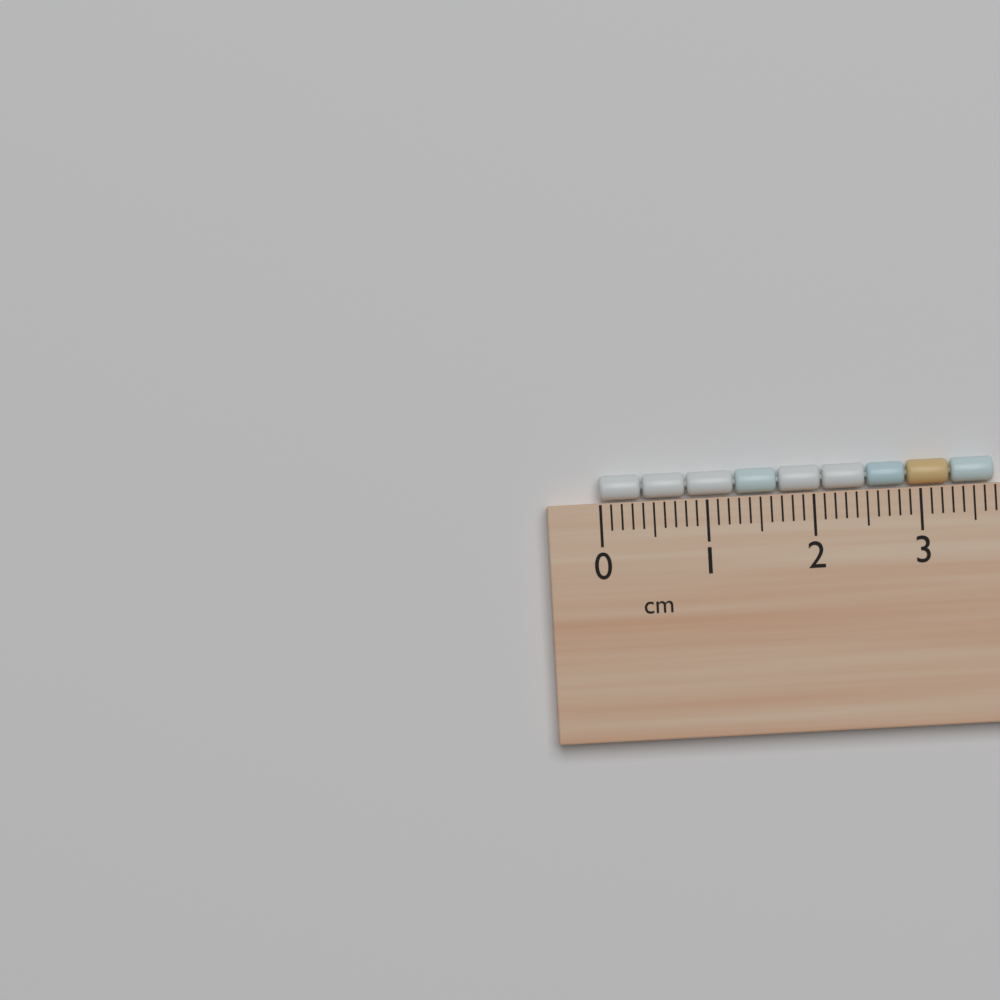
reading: 3.7 cm
